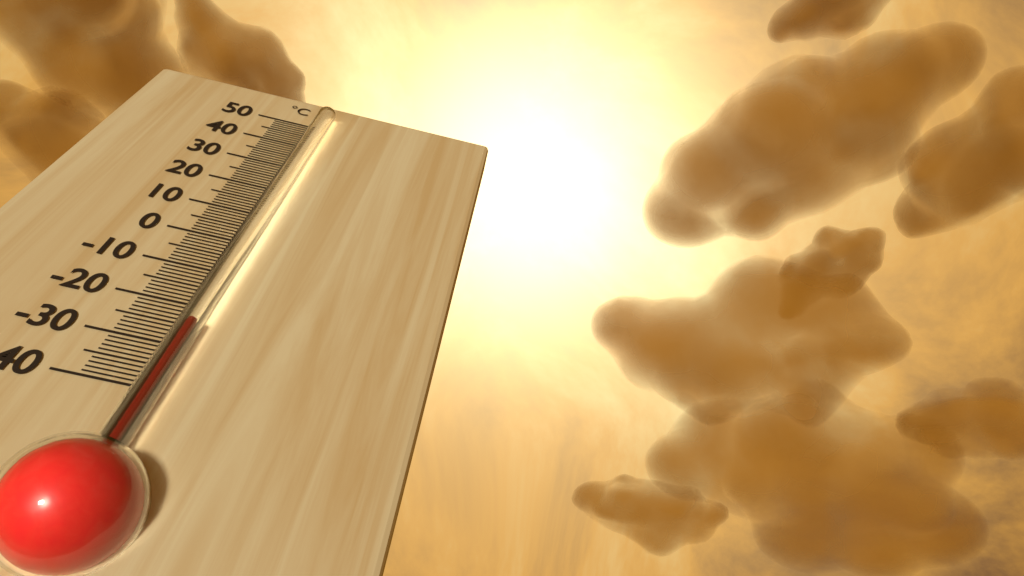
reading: -26 °C
